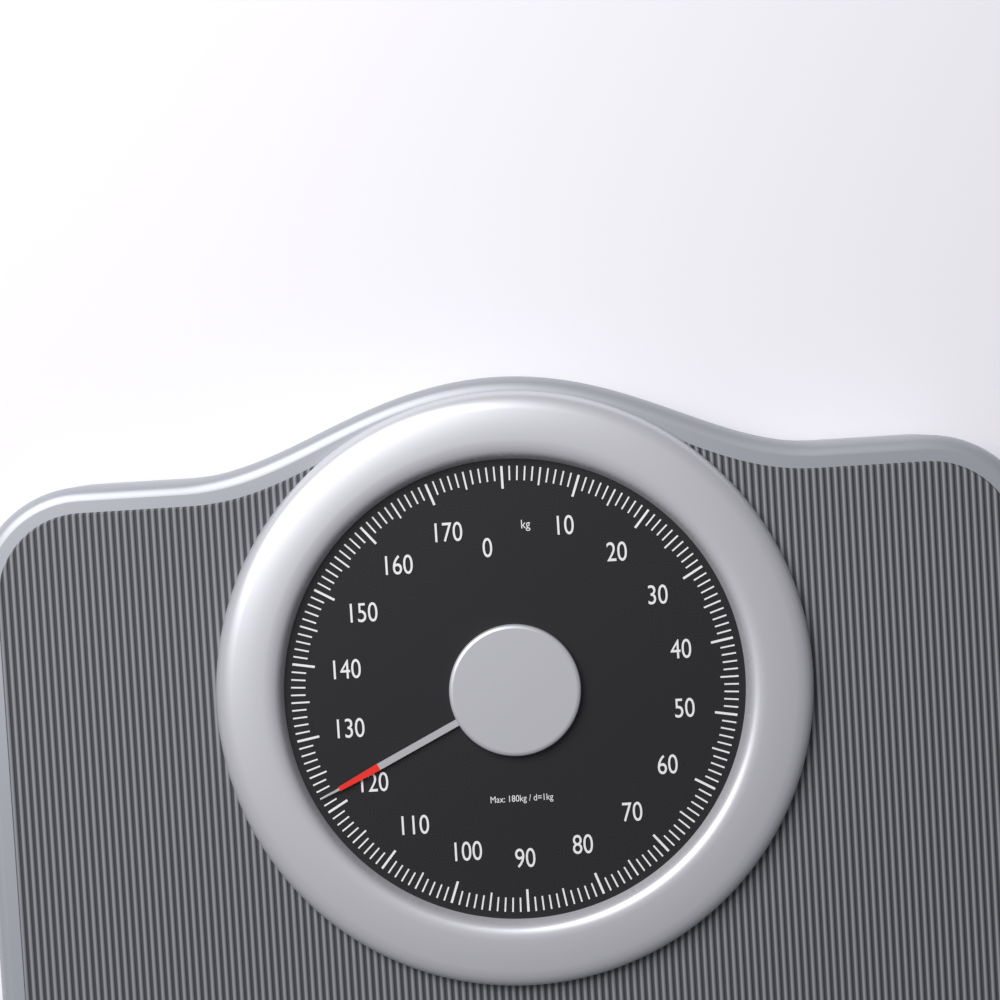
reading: 122 kg
